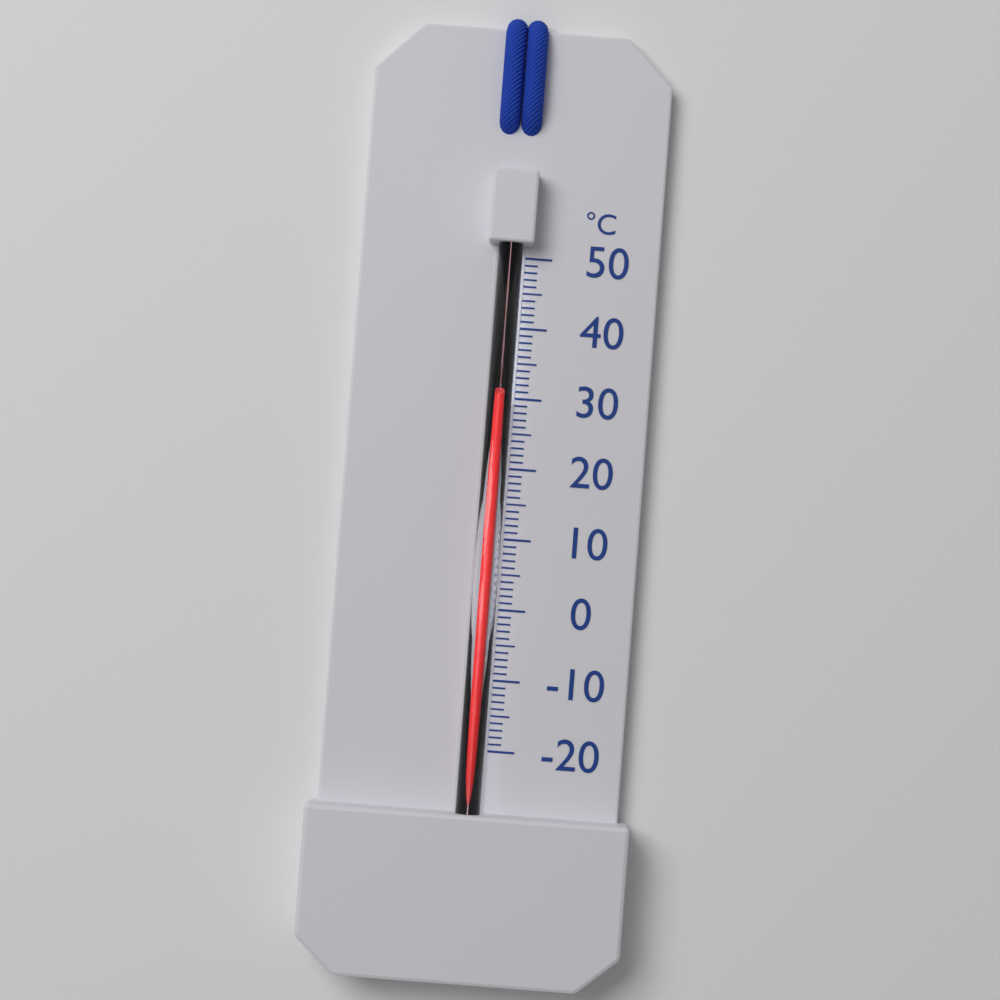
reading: 30 °C
